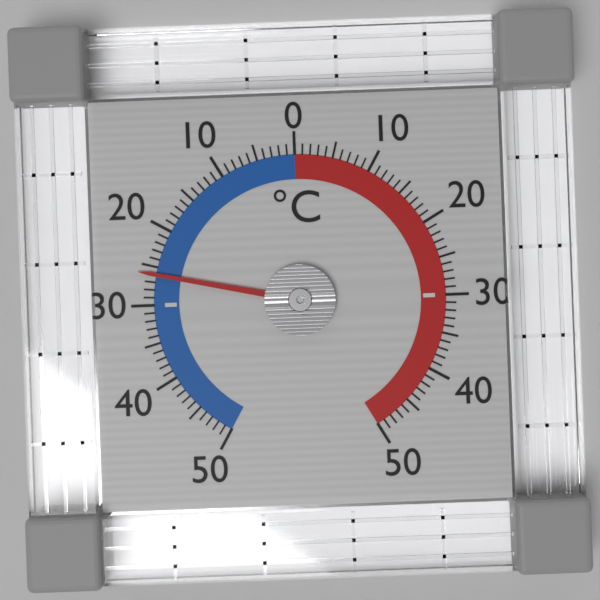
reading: -26 °C
